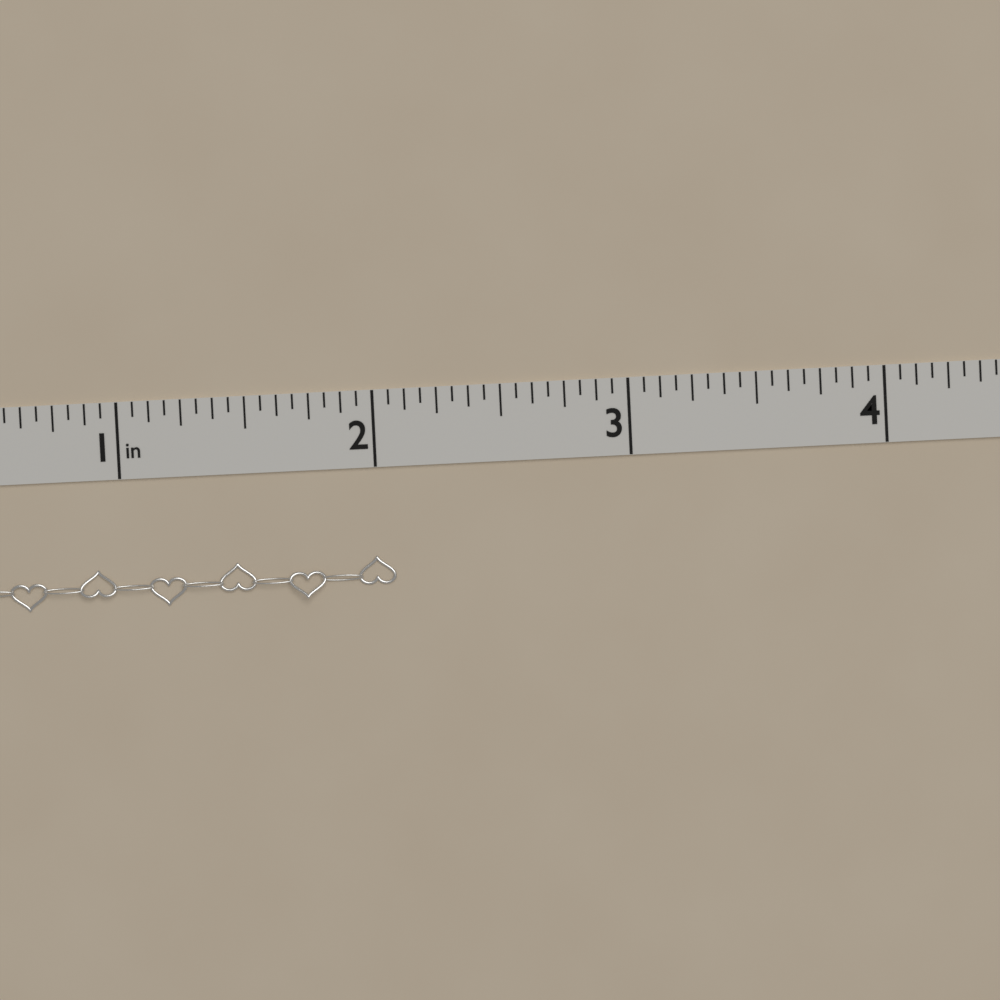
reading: 2.0625 in
